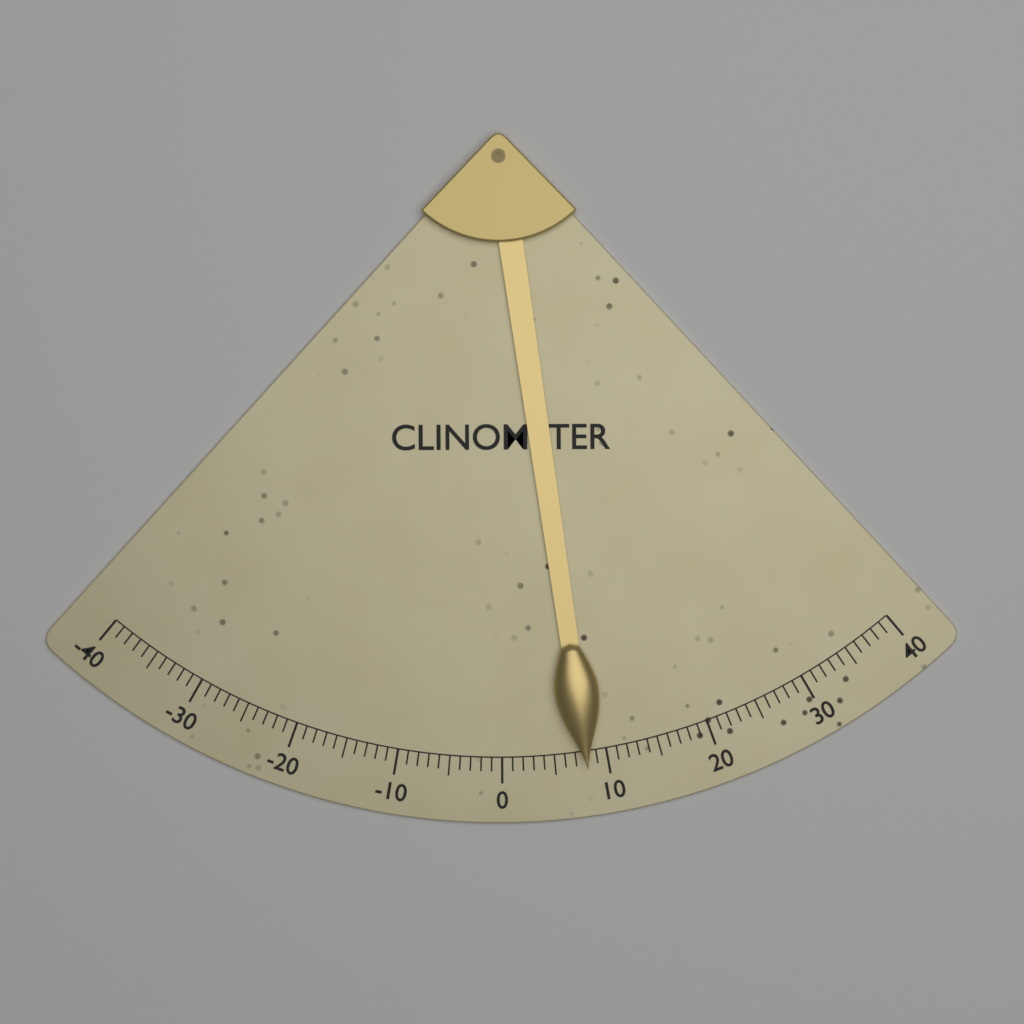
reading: 8 (no unit)
